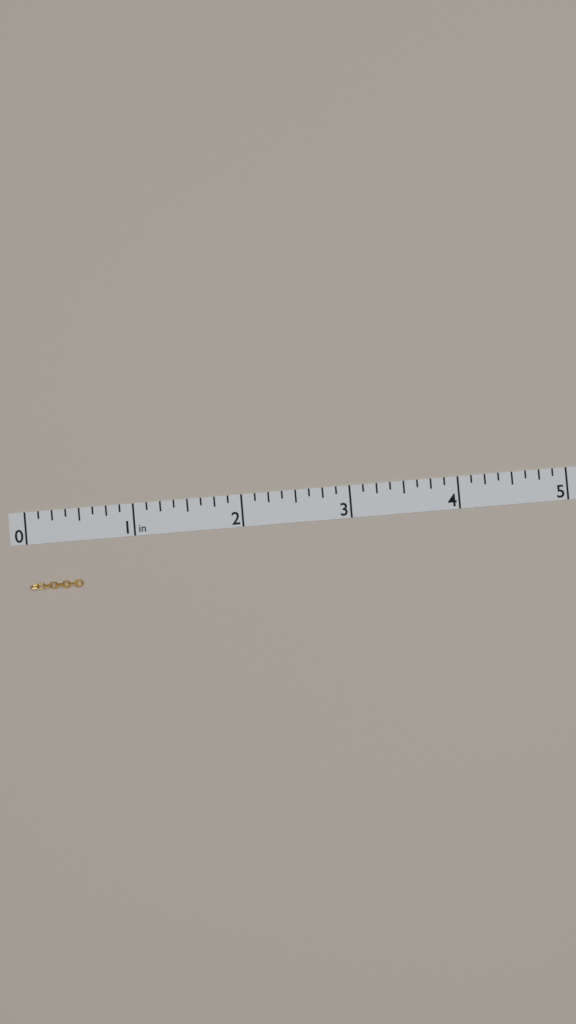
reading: 0.500 in
